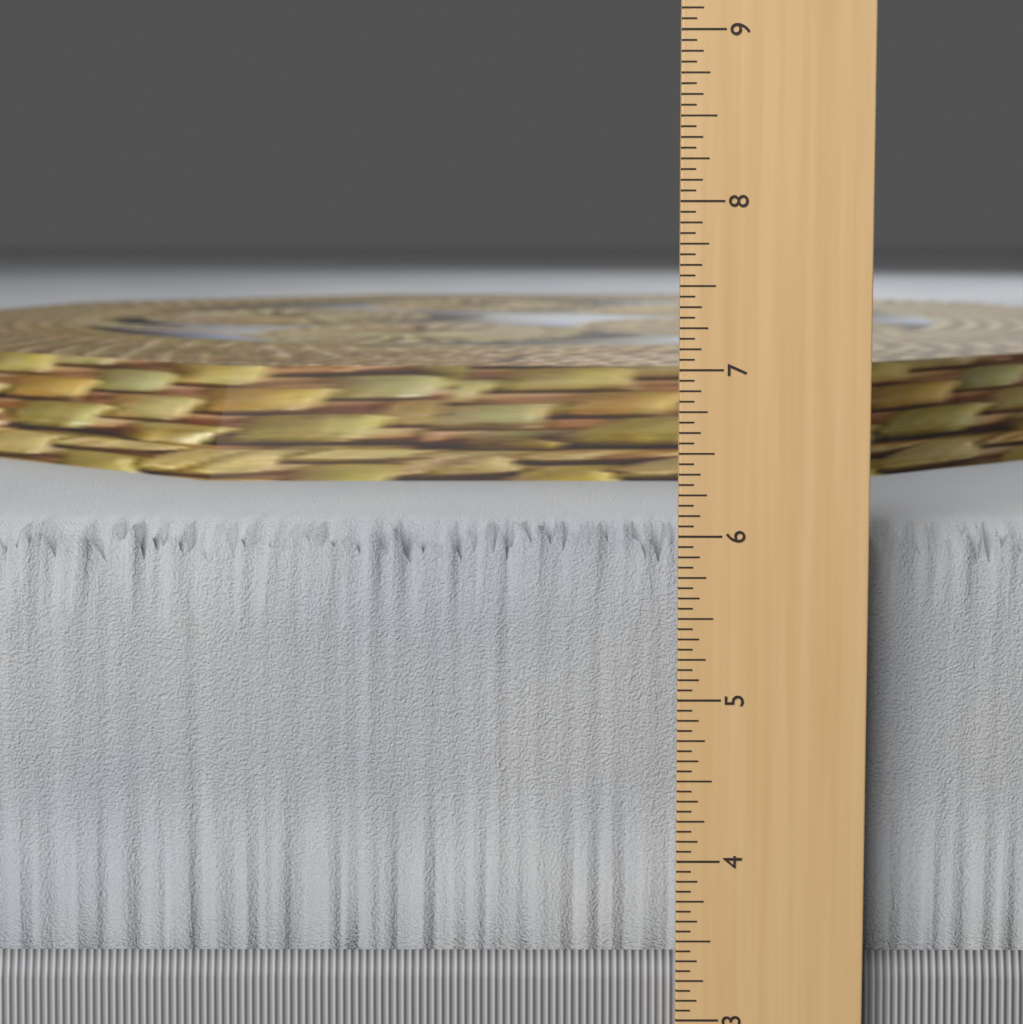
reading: 6.0000 in
